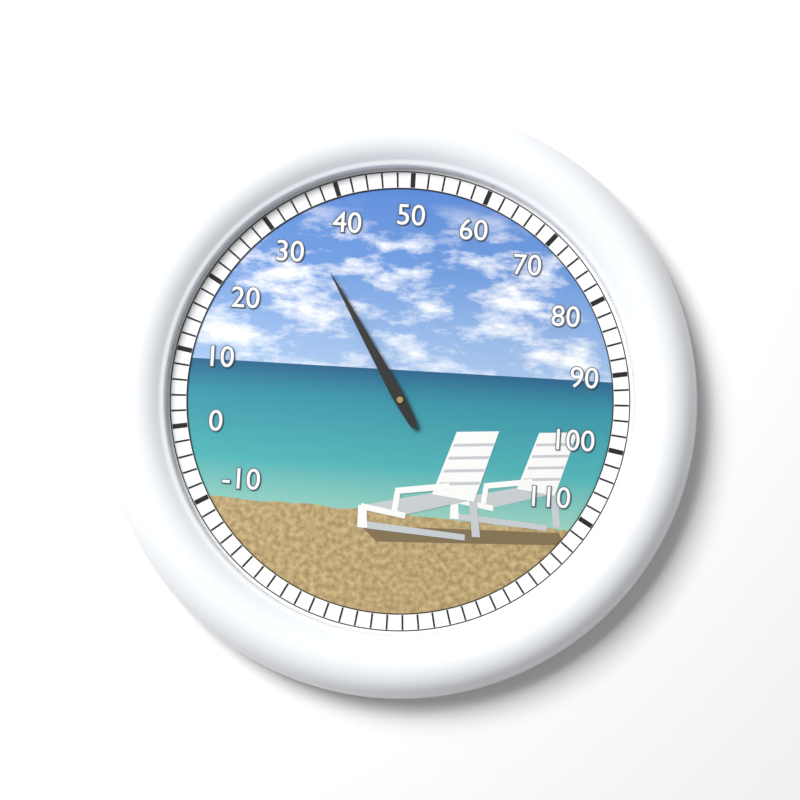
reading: 34 (no unit)
